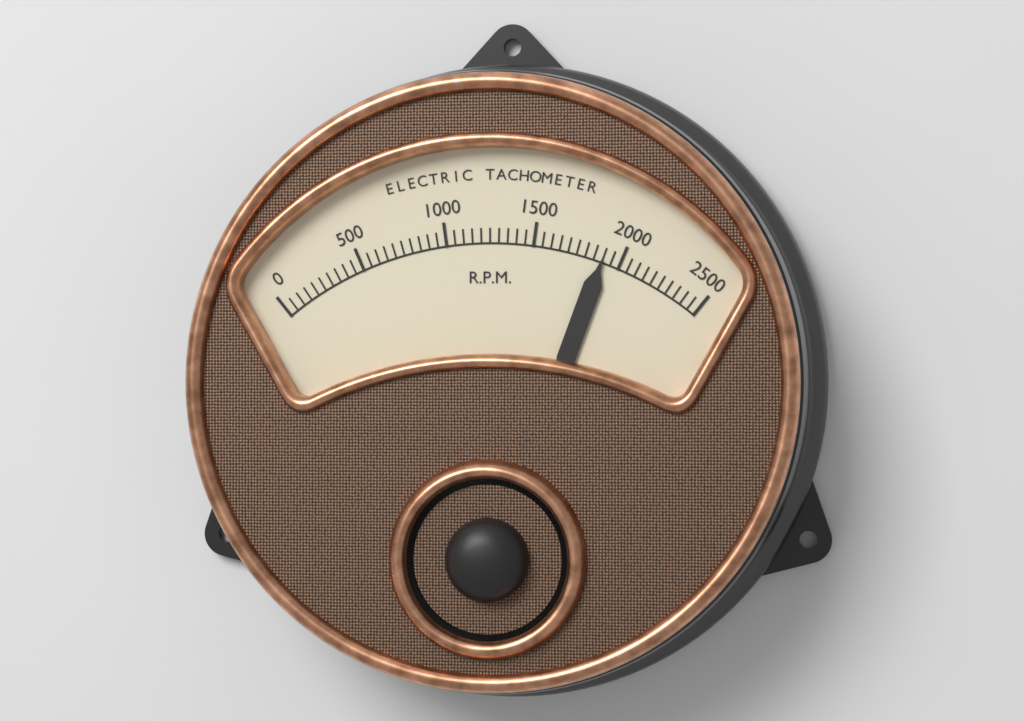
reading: 1900 RPM
